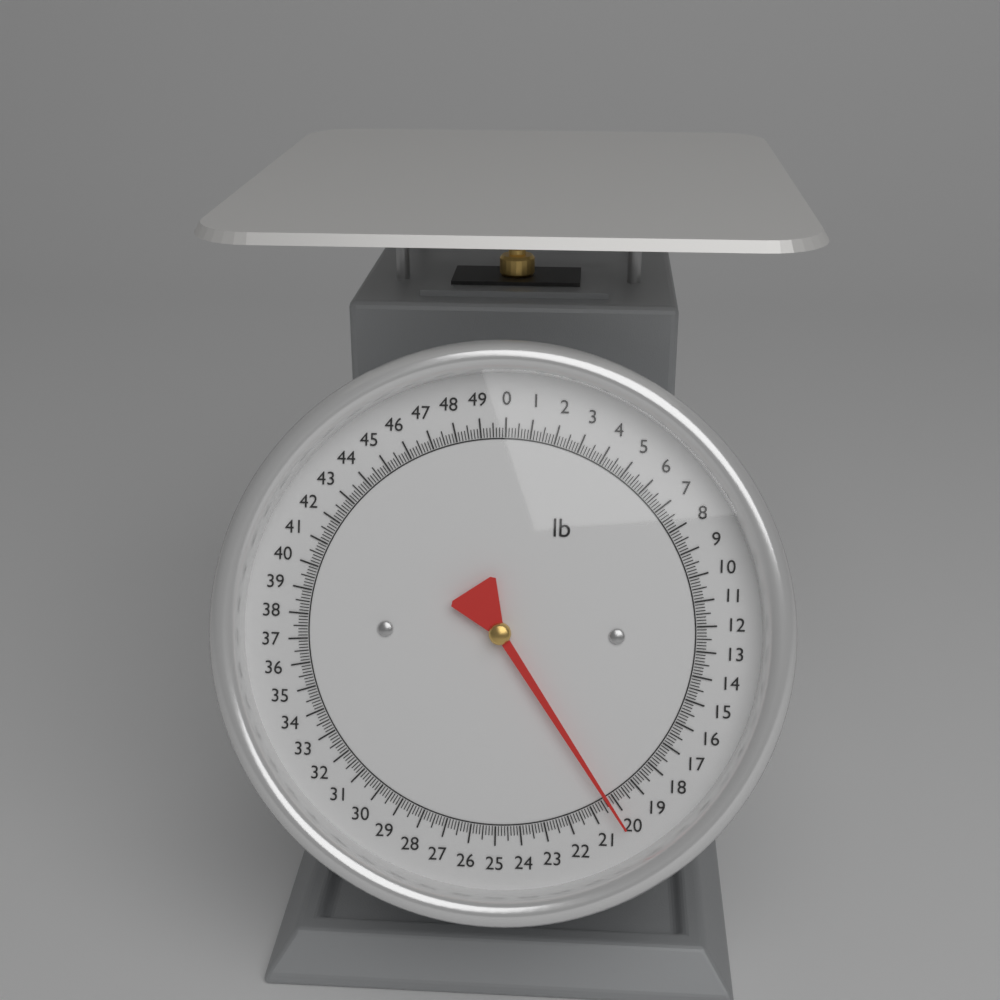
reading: 20.250 lb
